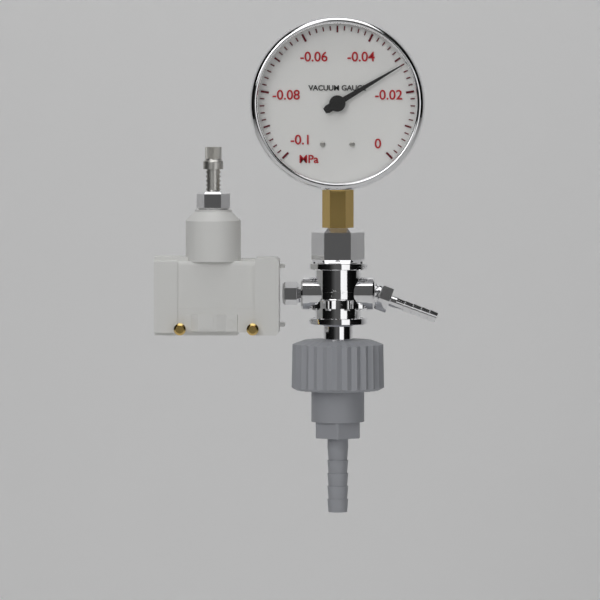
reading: -0.028 MPa
